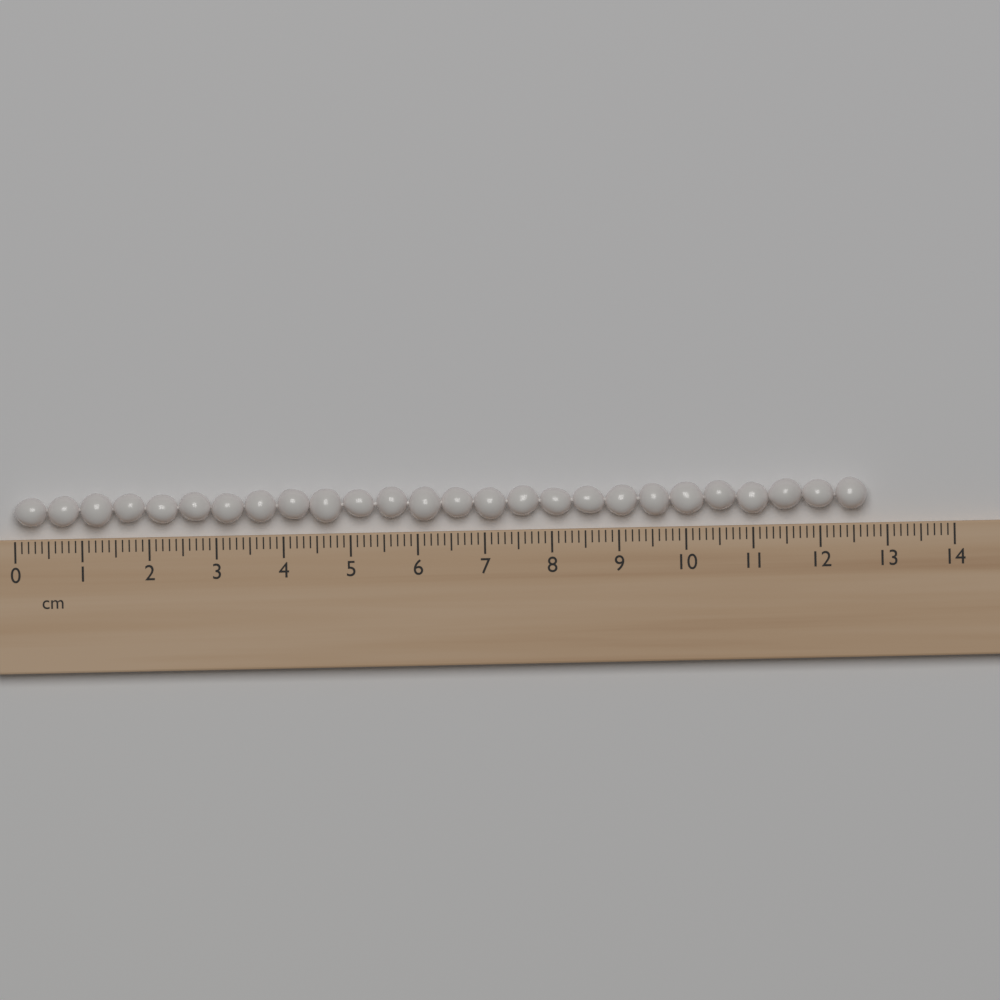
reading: 12.7 cm
